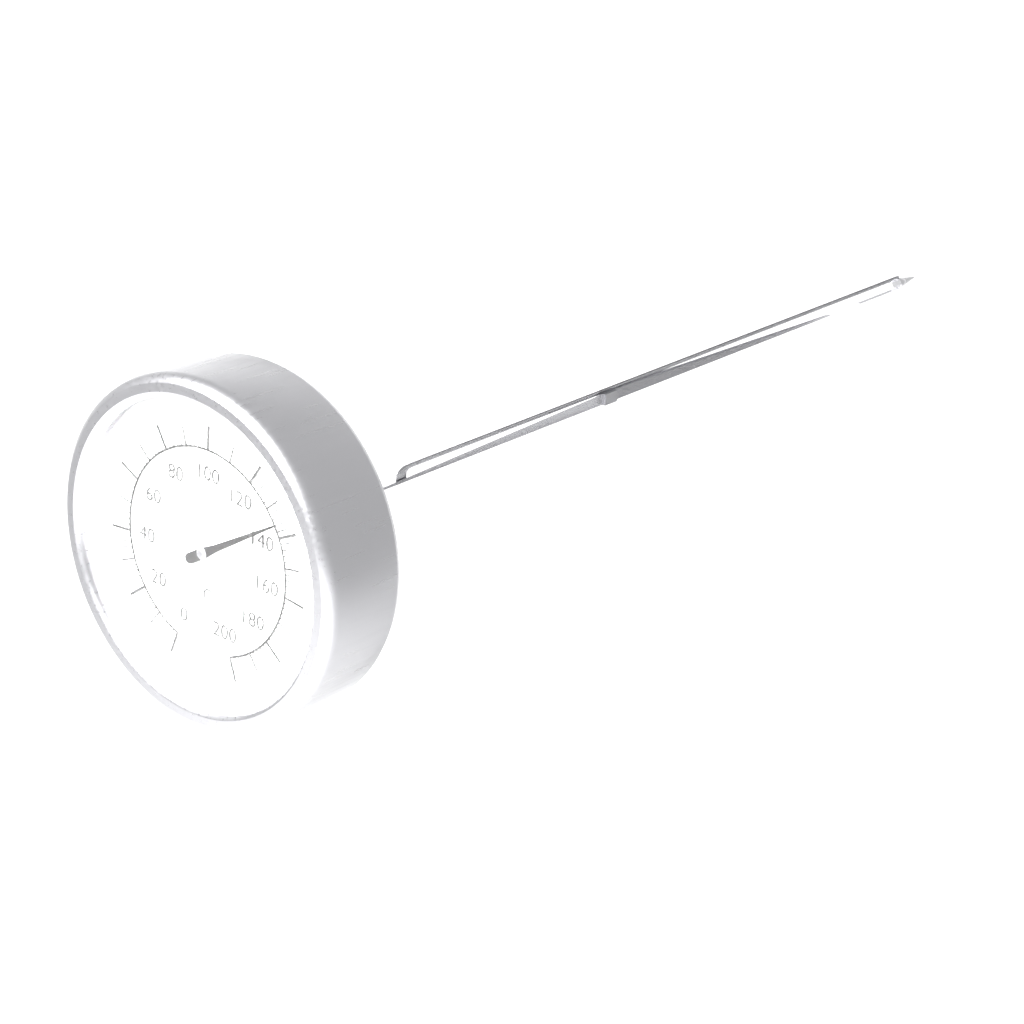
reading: 136 °C
